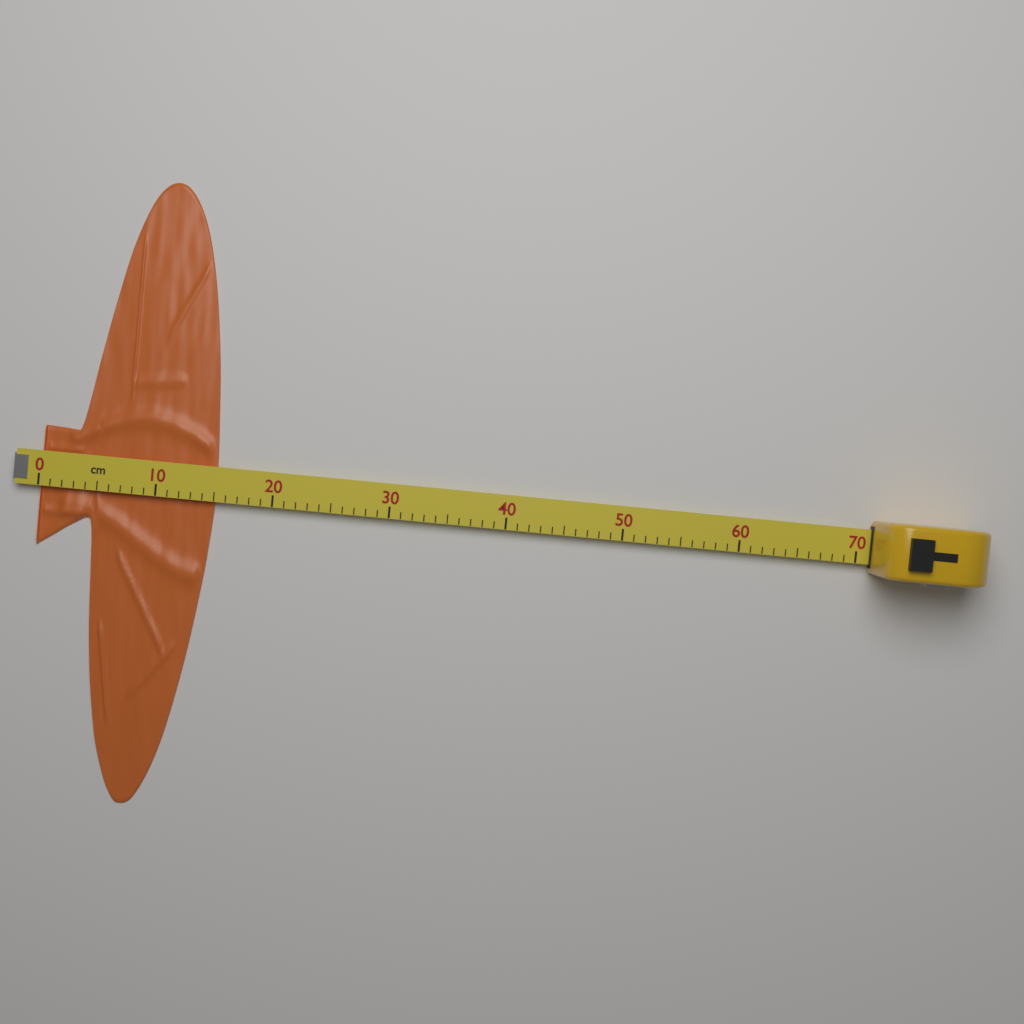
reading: 15 cm
